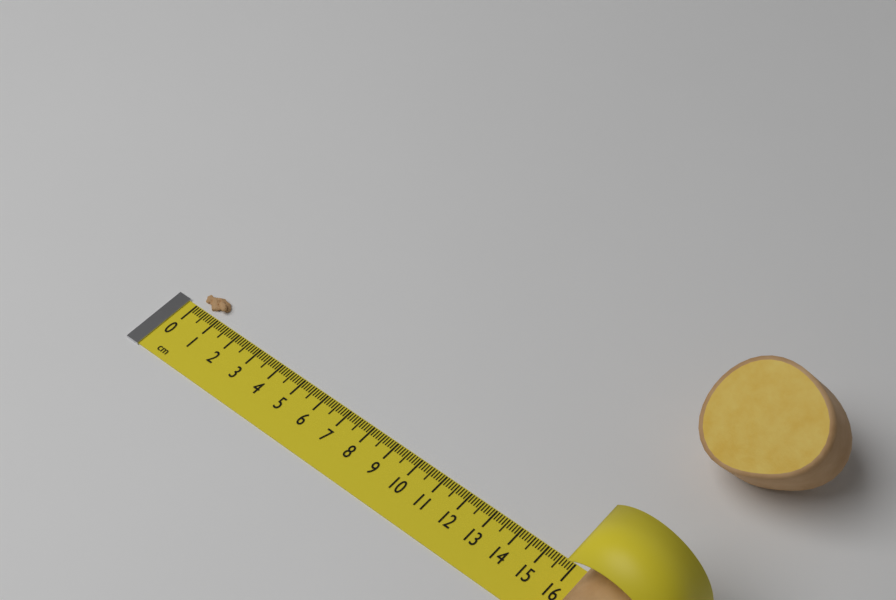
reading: 1.0 cm
